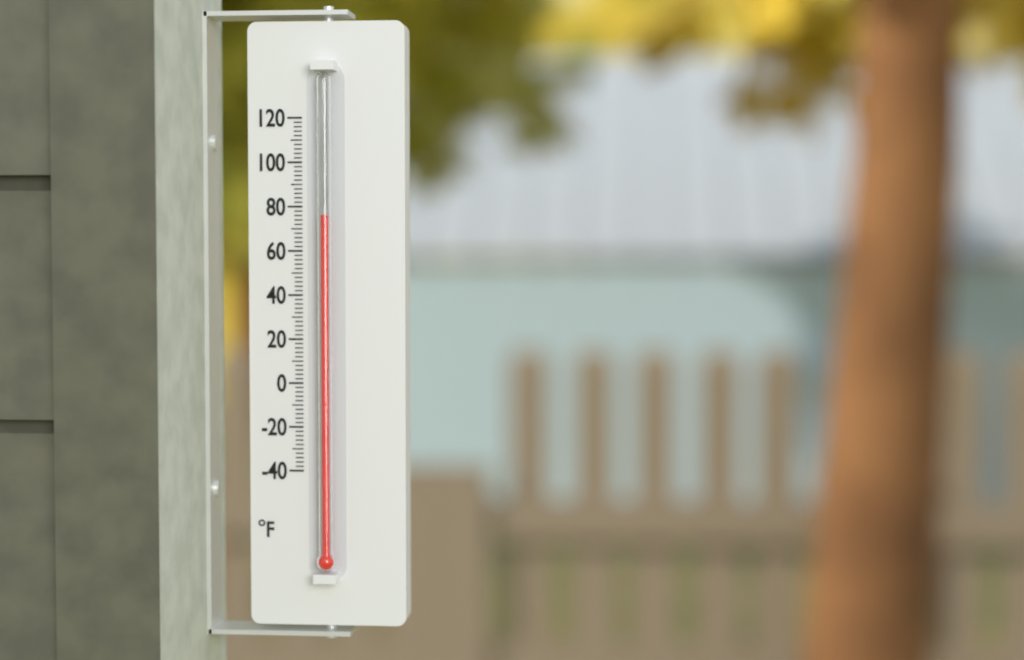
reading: 76 °F
